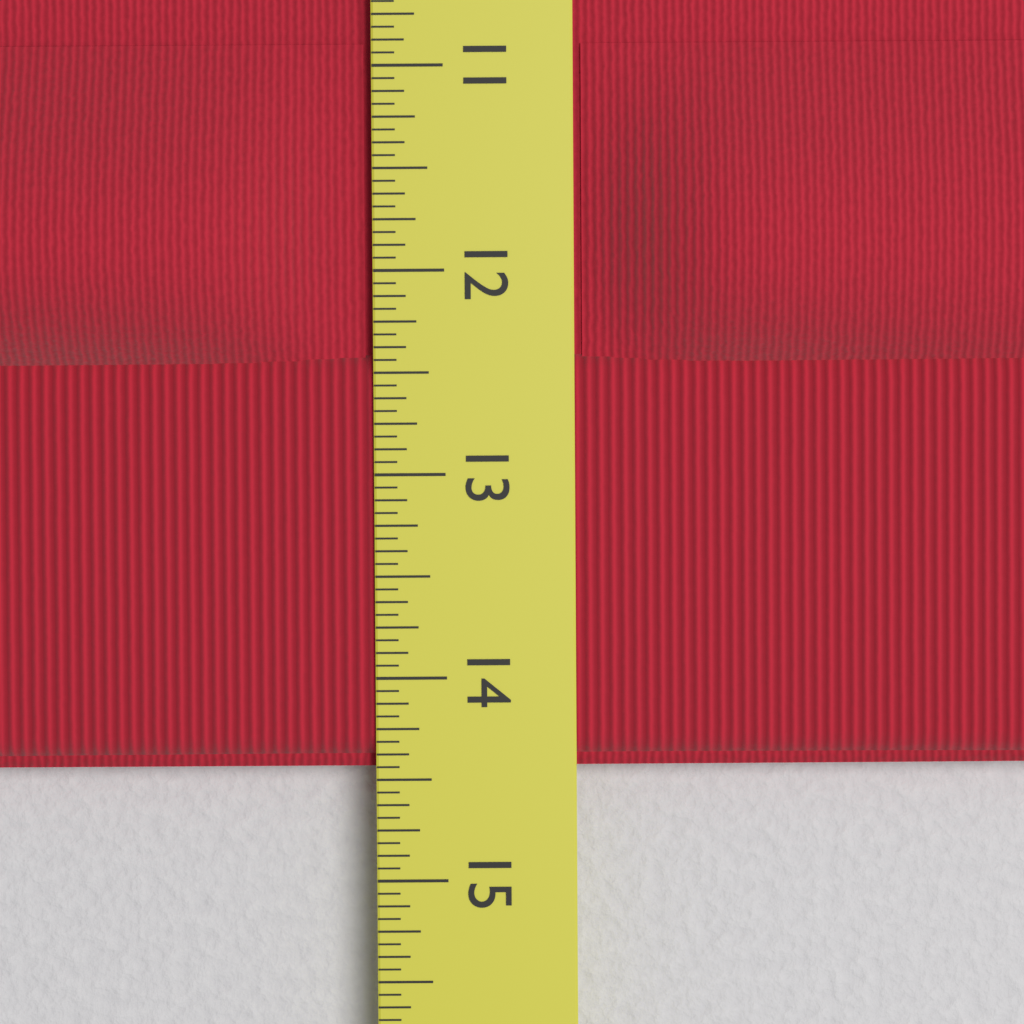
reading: 14.4375 in
